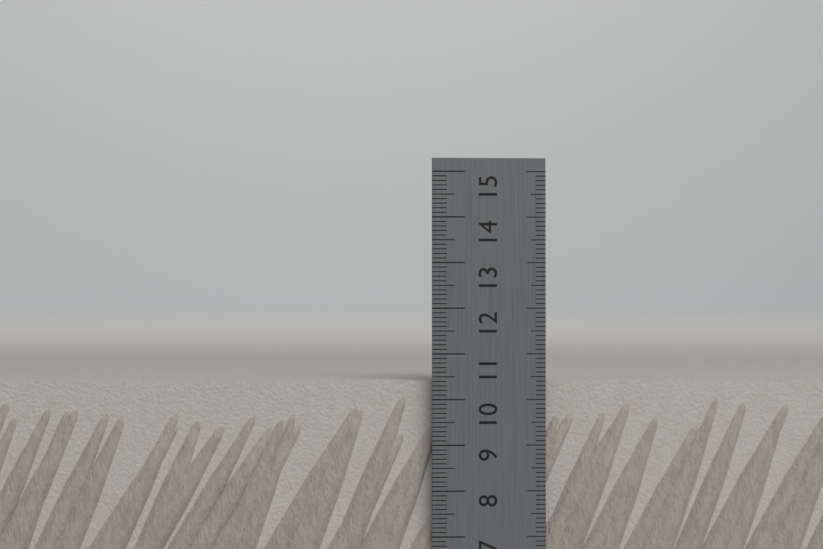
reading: 10.4 cm
